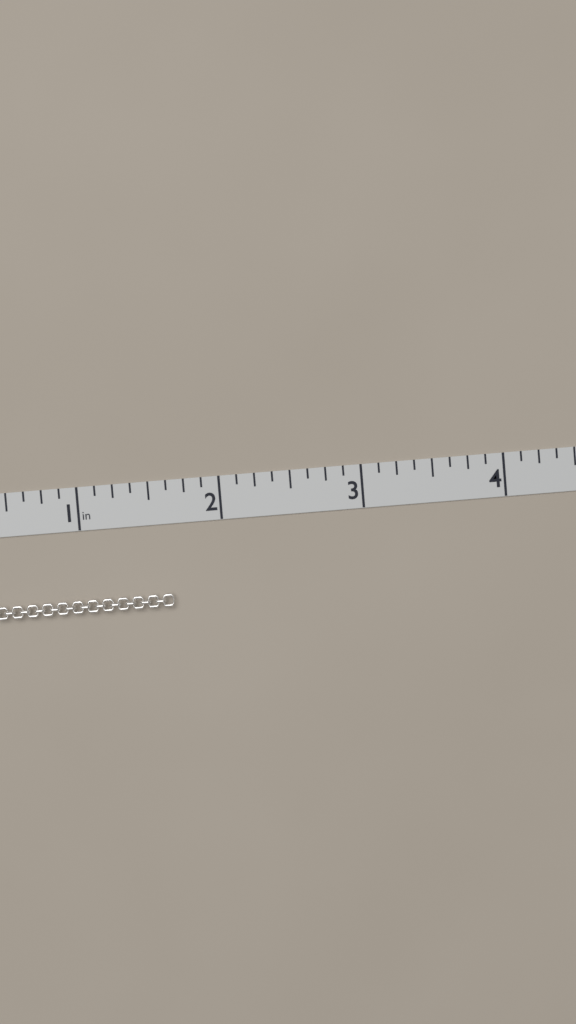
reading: 1.625 in
